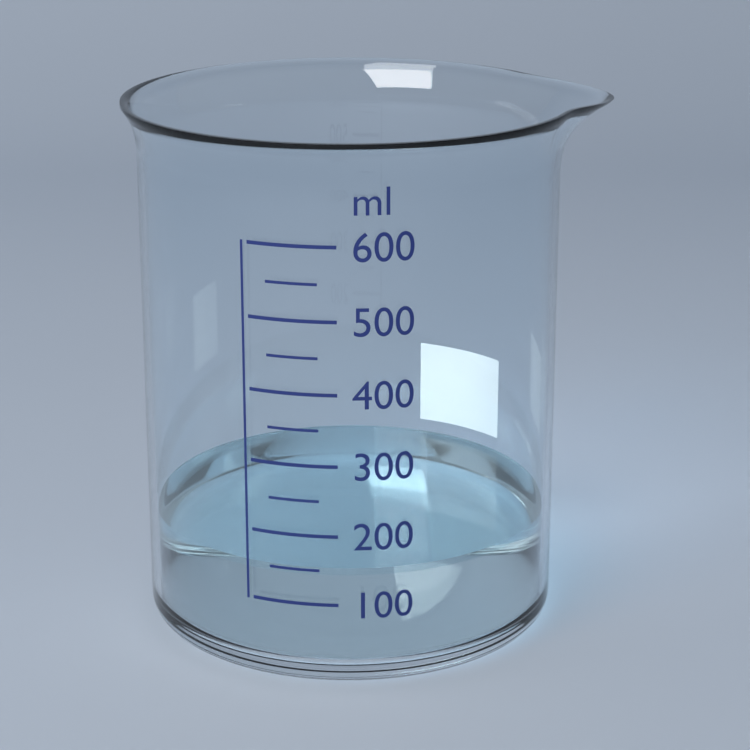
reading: 150 ml
